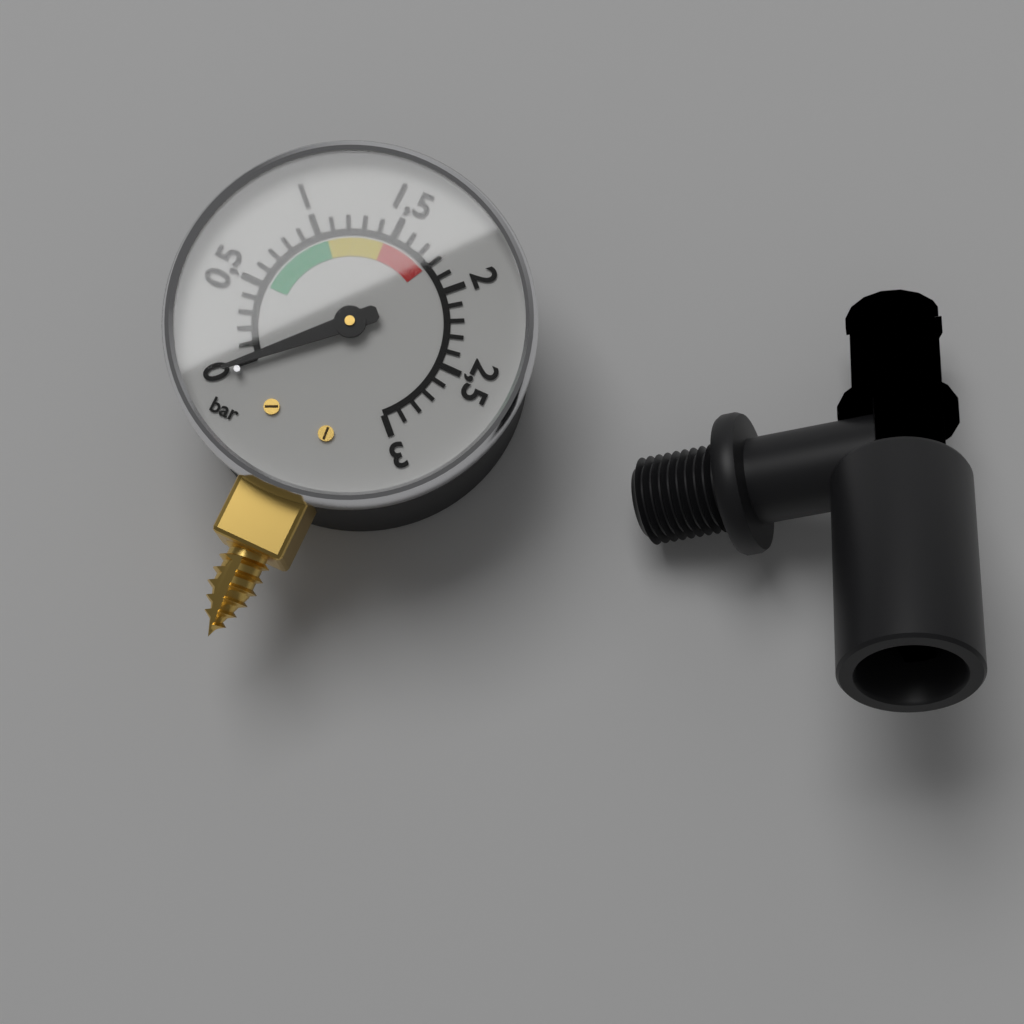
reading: 0.0 bar
